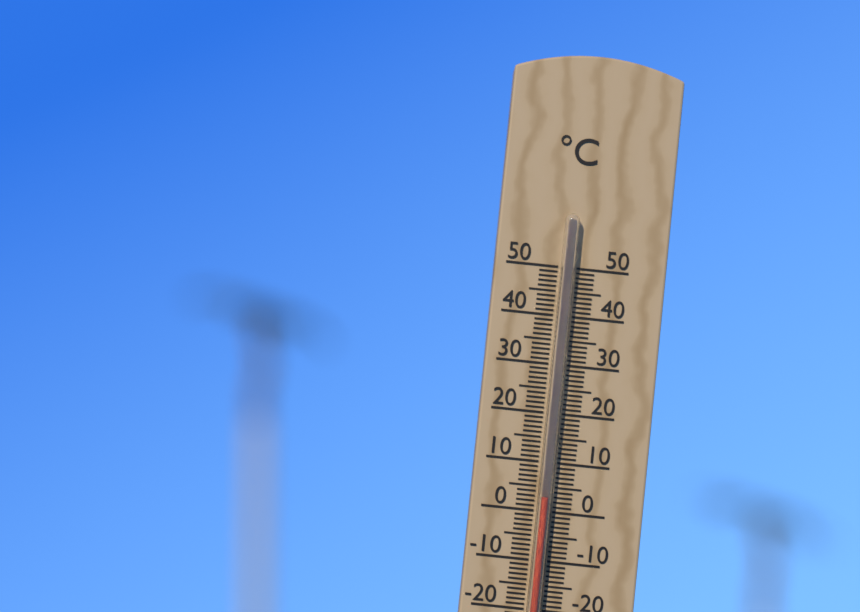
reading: 3 °C
